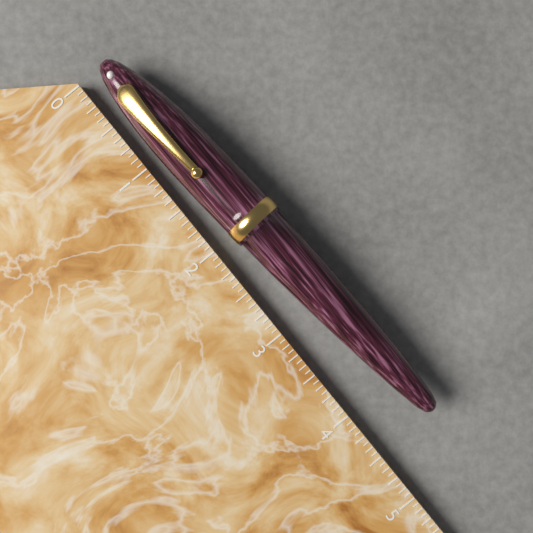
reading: 4.4375 (no unit)
